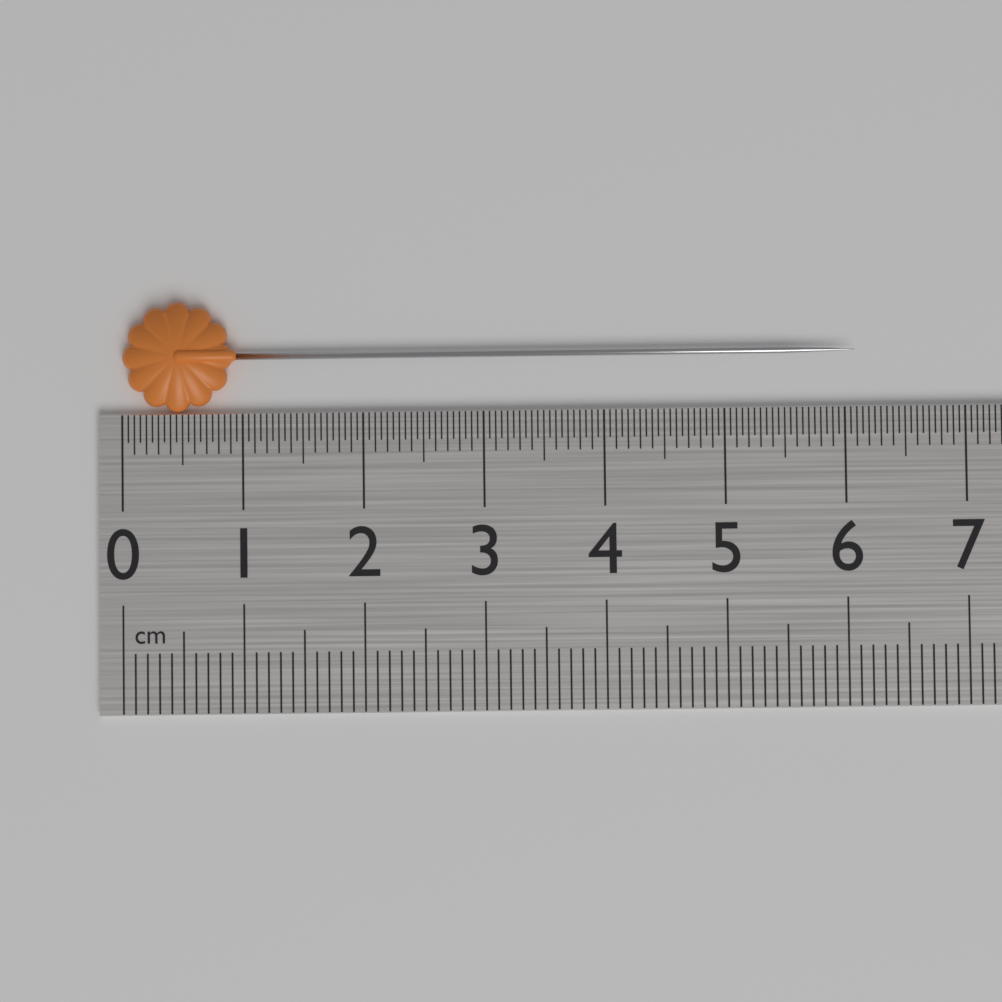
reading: 6.10 cm
